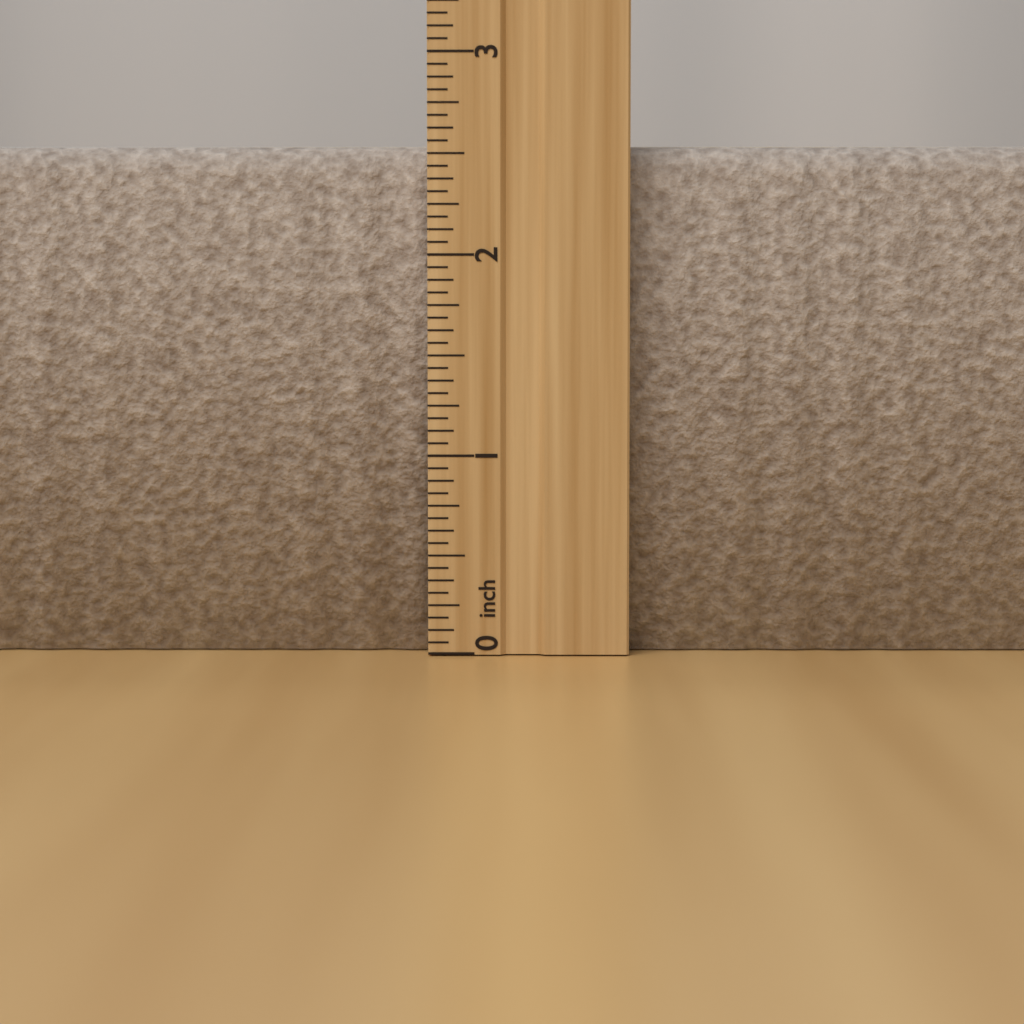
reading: 2.5625 inch
